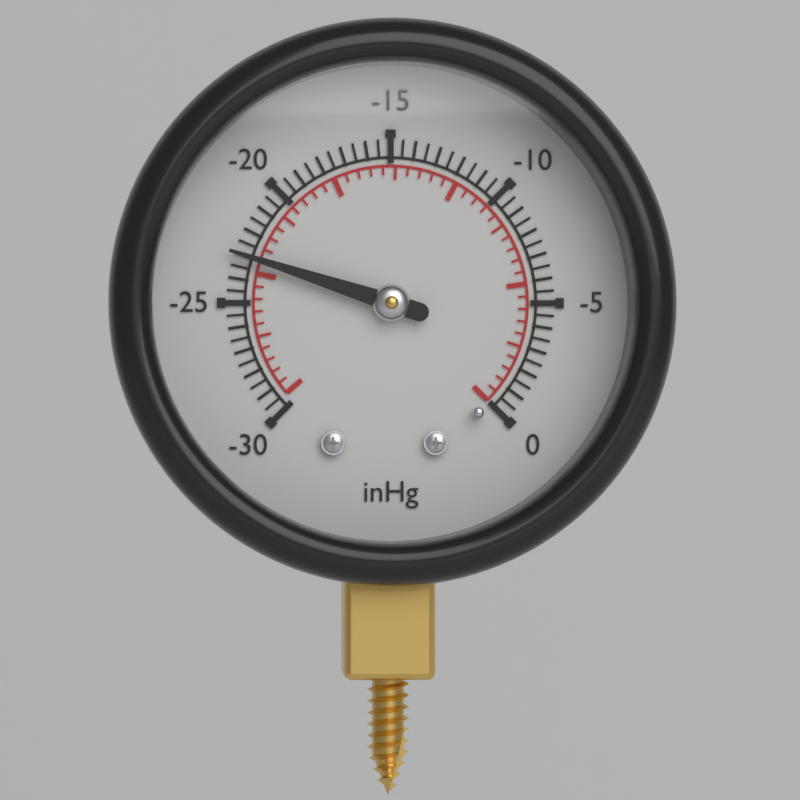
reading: -23.0 inHg
